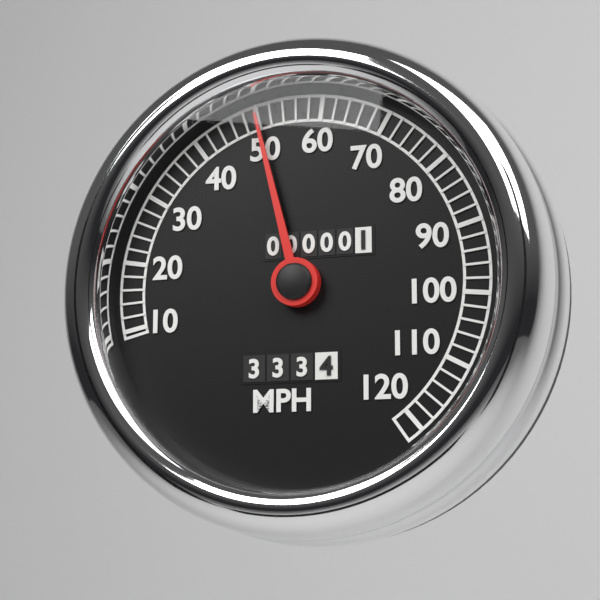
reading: 50 MPH
